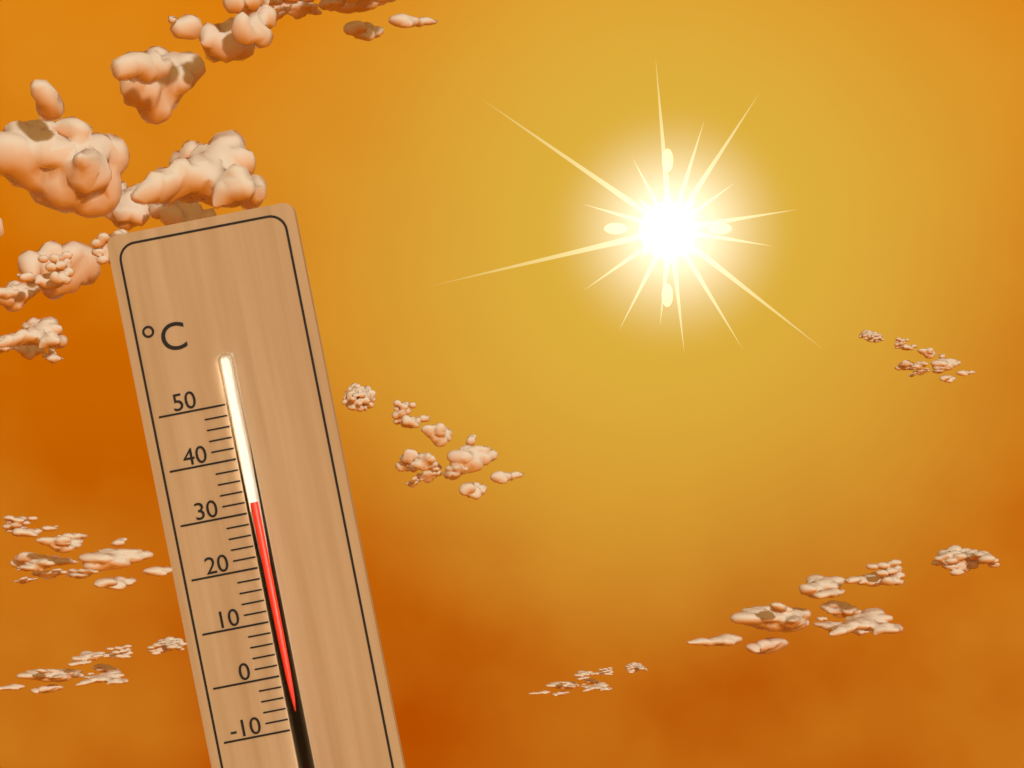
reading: 32 °C
